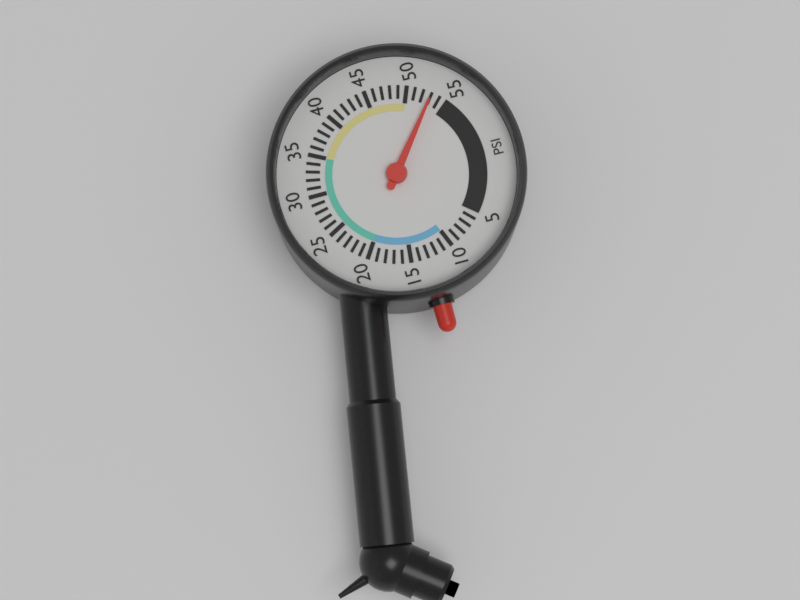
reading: 53 psi
